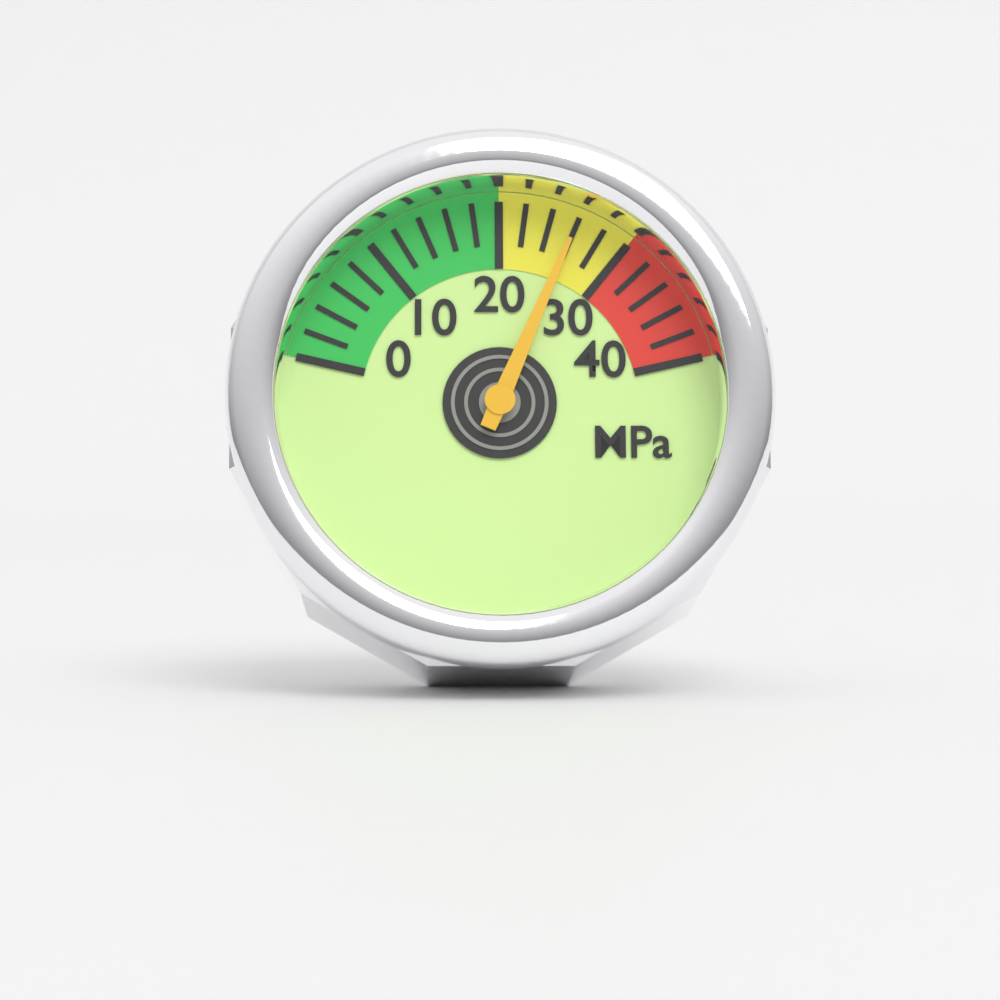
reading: 26 MPa
